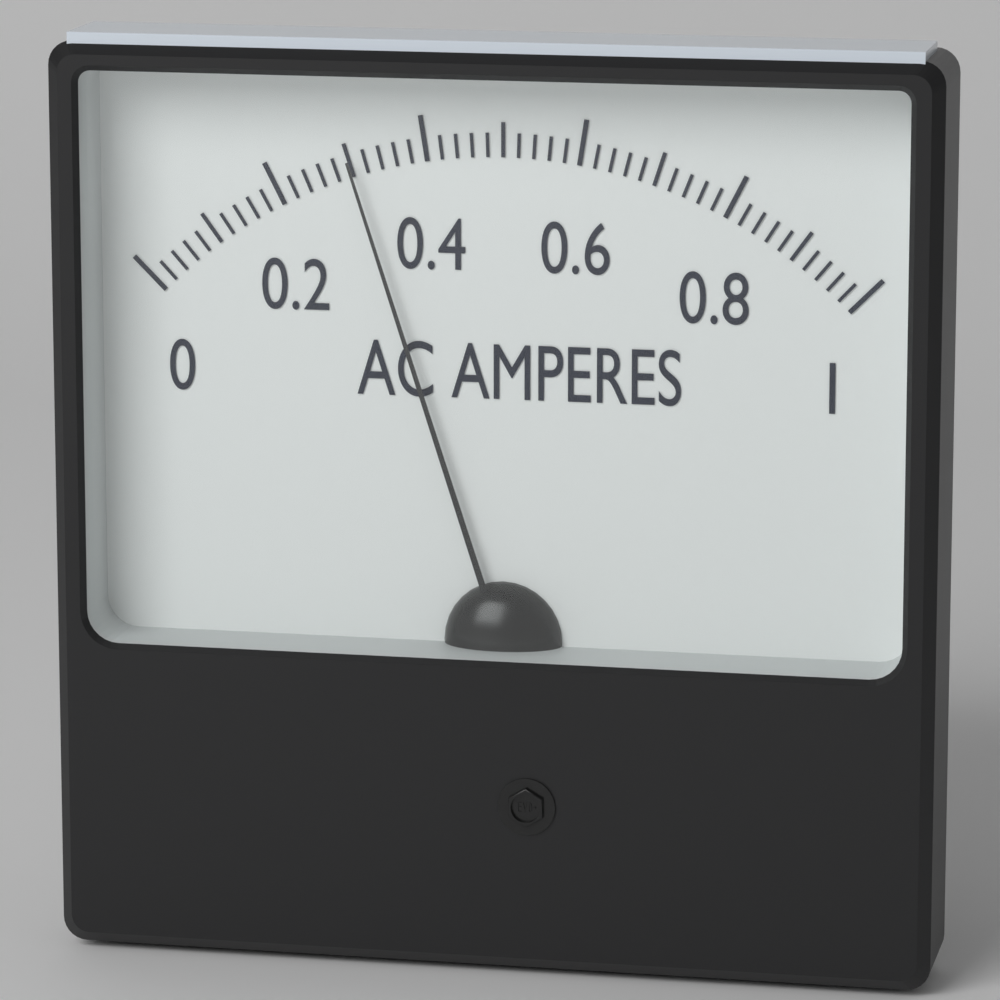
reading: 0.30 A
